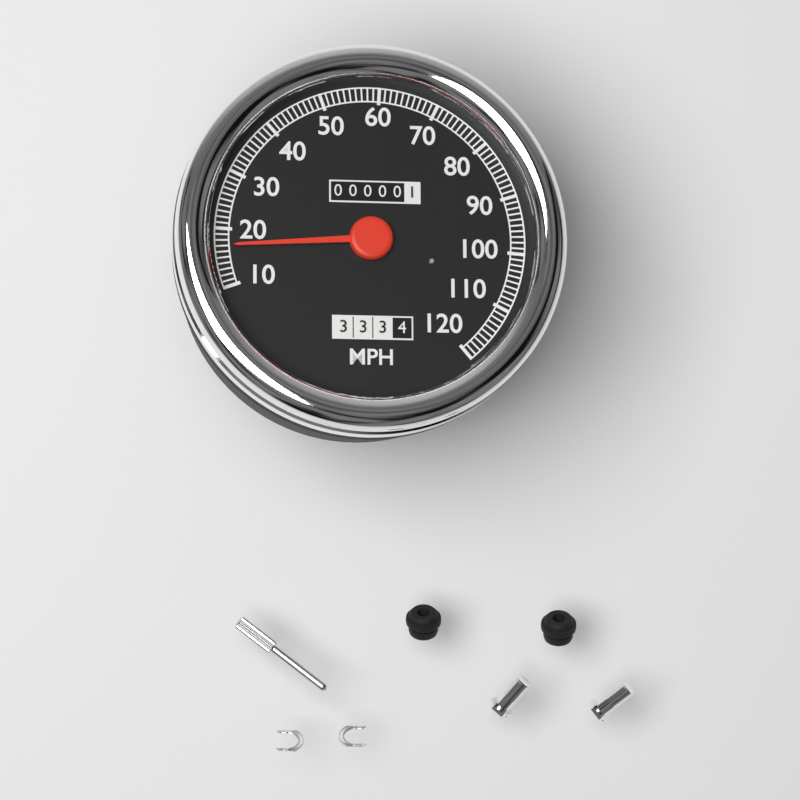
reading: 17 MPH
